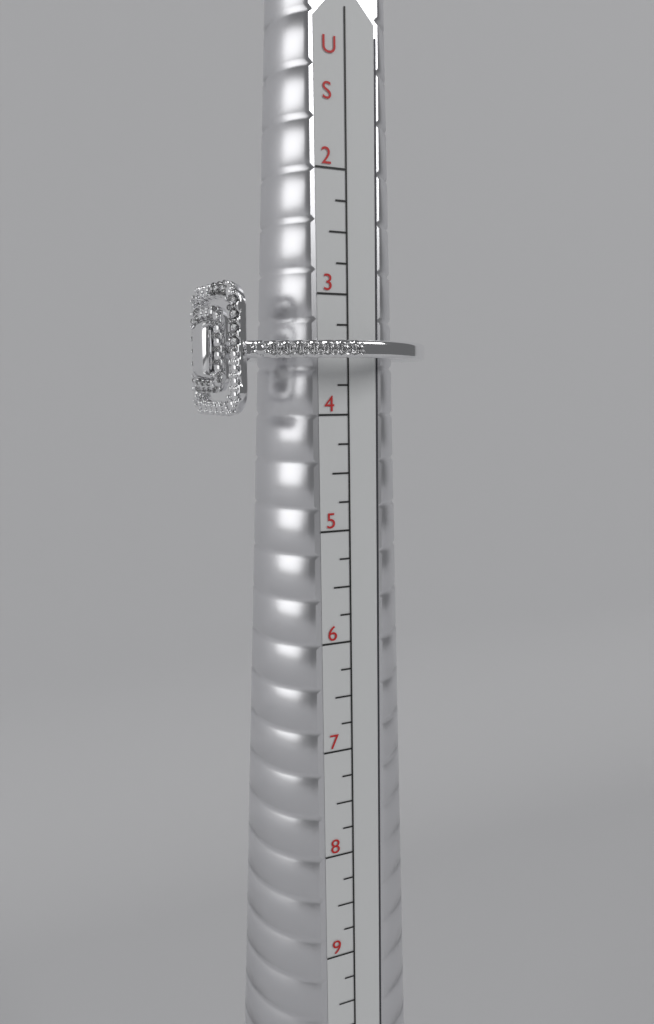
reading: 4.00 US
